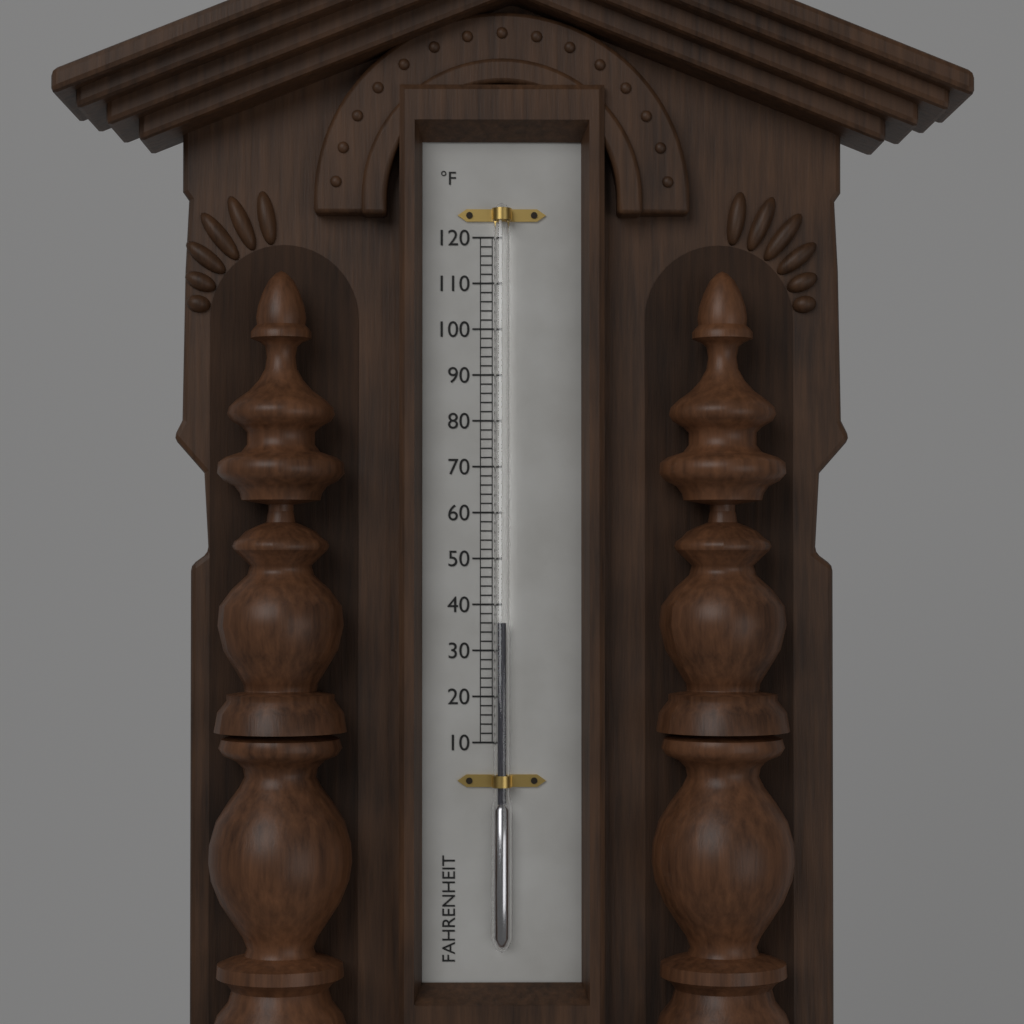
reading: 36 °F
